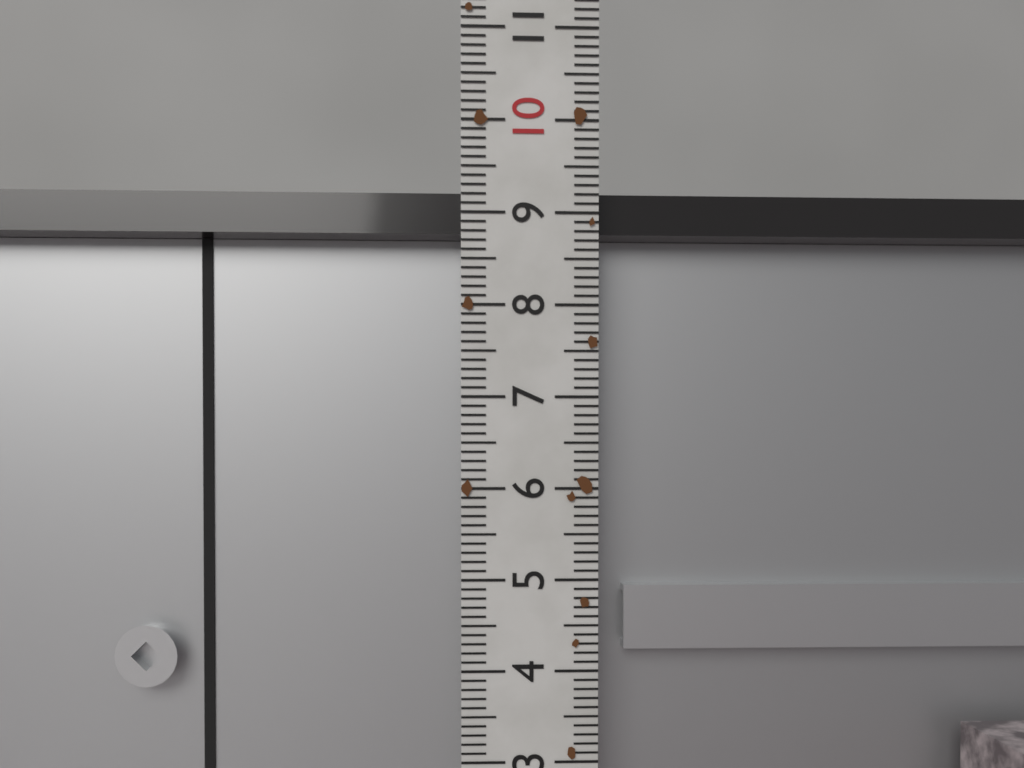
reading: 9.3 (no unit)
